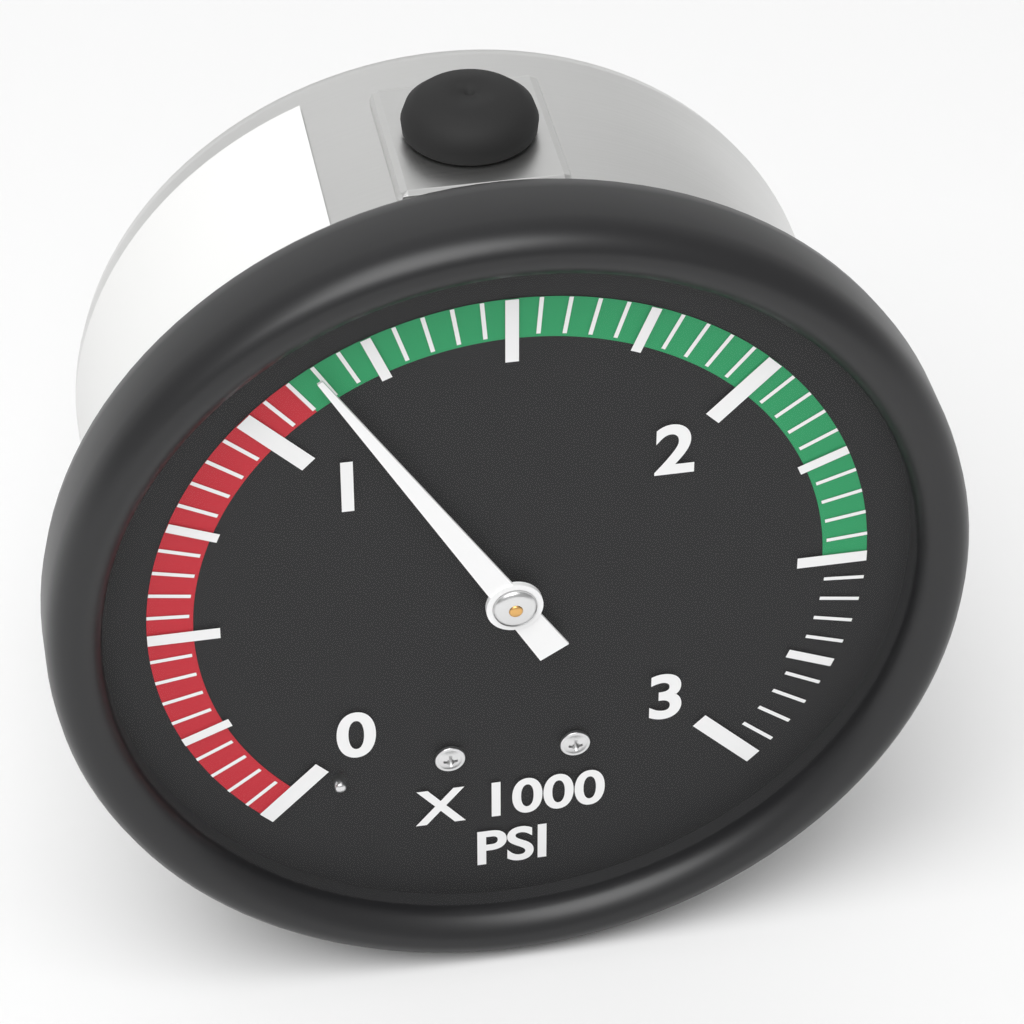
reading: 1150 psi
